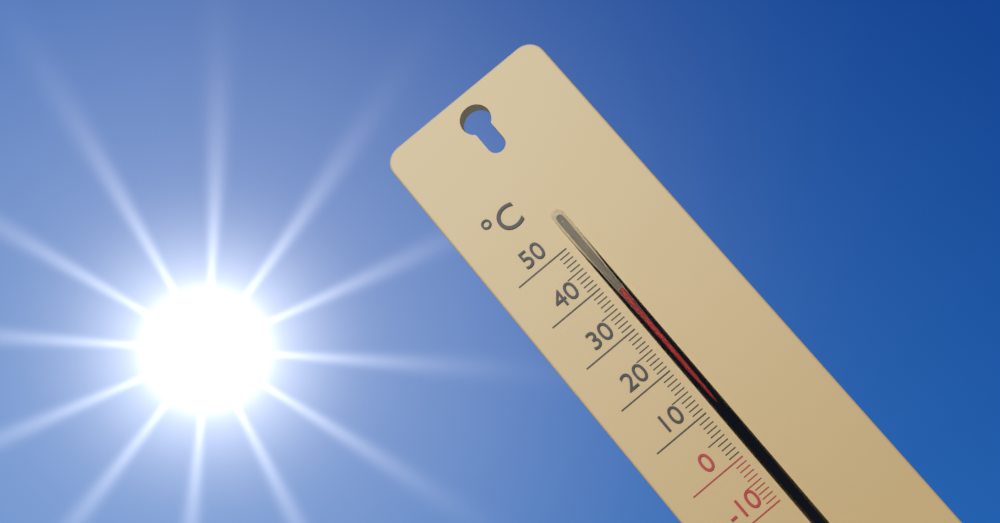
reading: 37 °C
